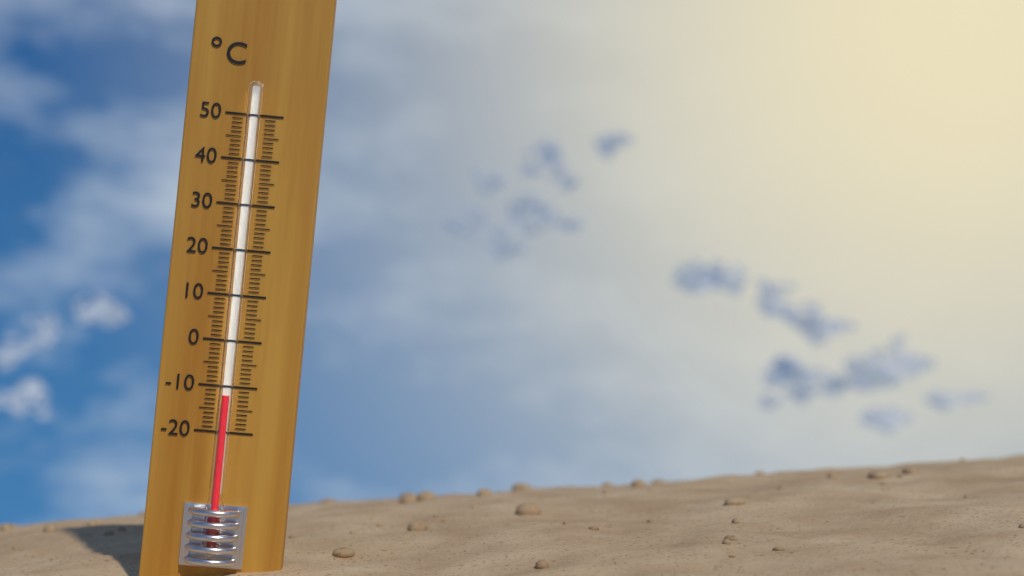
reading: -12 °C
